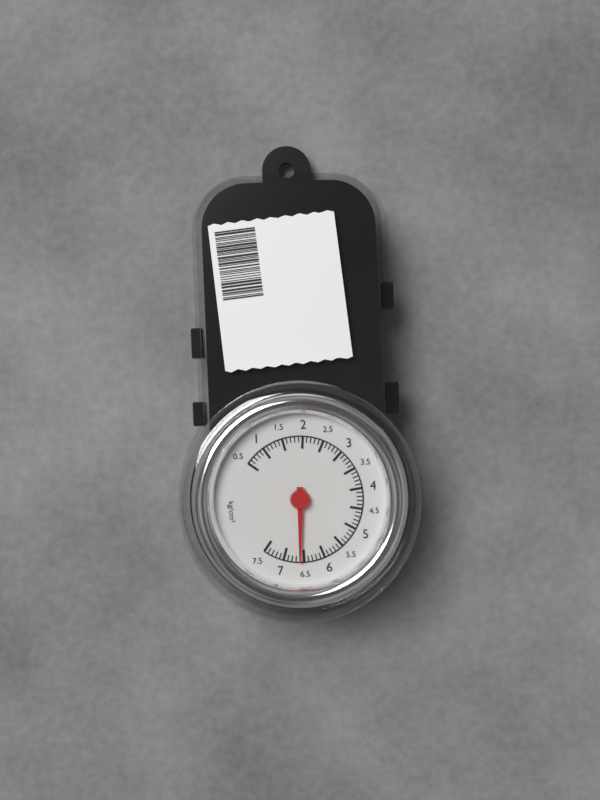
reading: 6.6 kg/cm²
